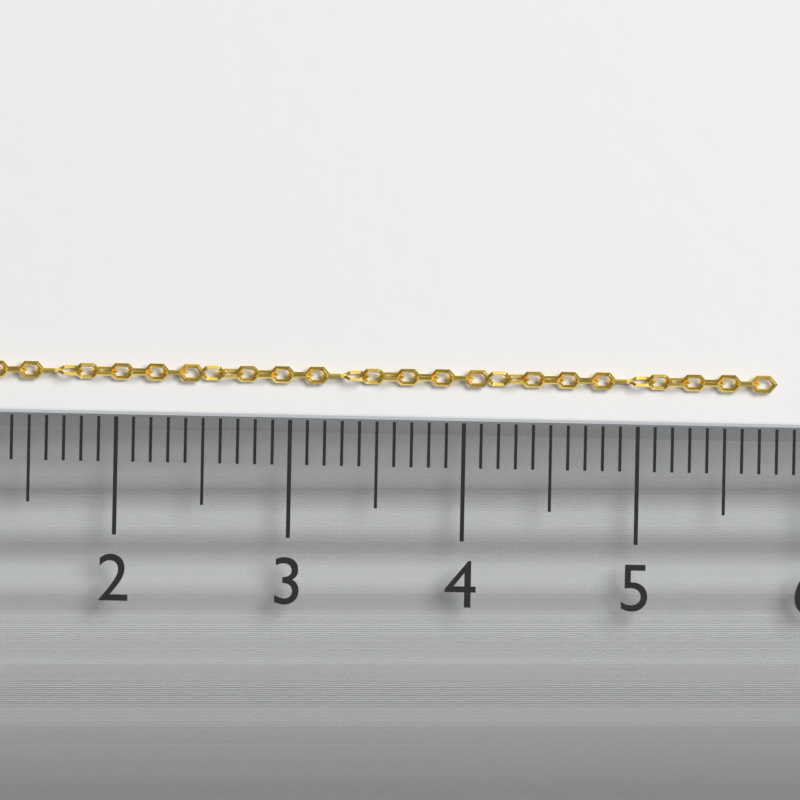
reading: 5.8 (no unit)
